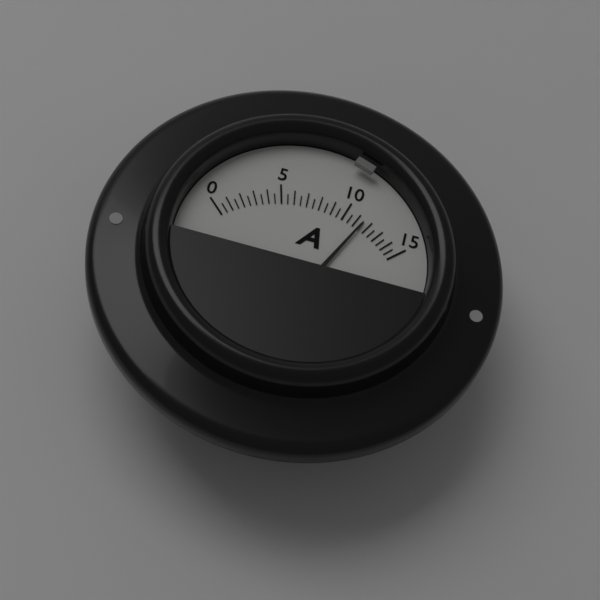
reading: 11.5 A
